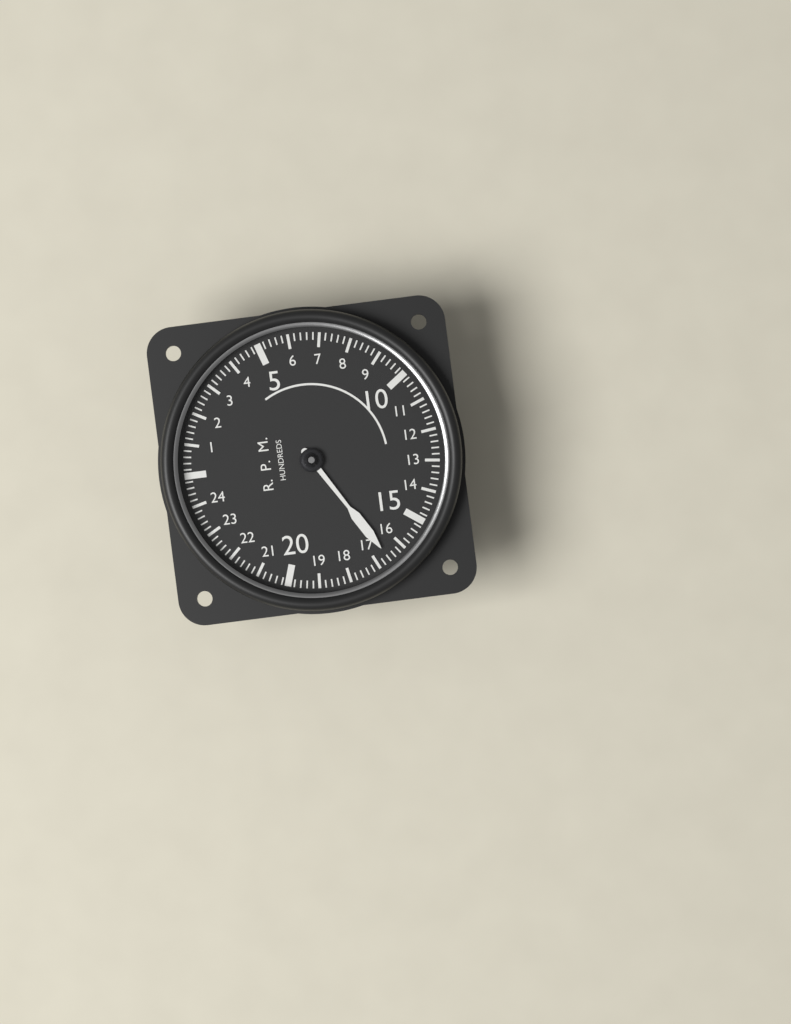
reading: 16.6 RPM x100
